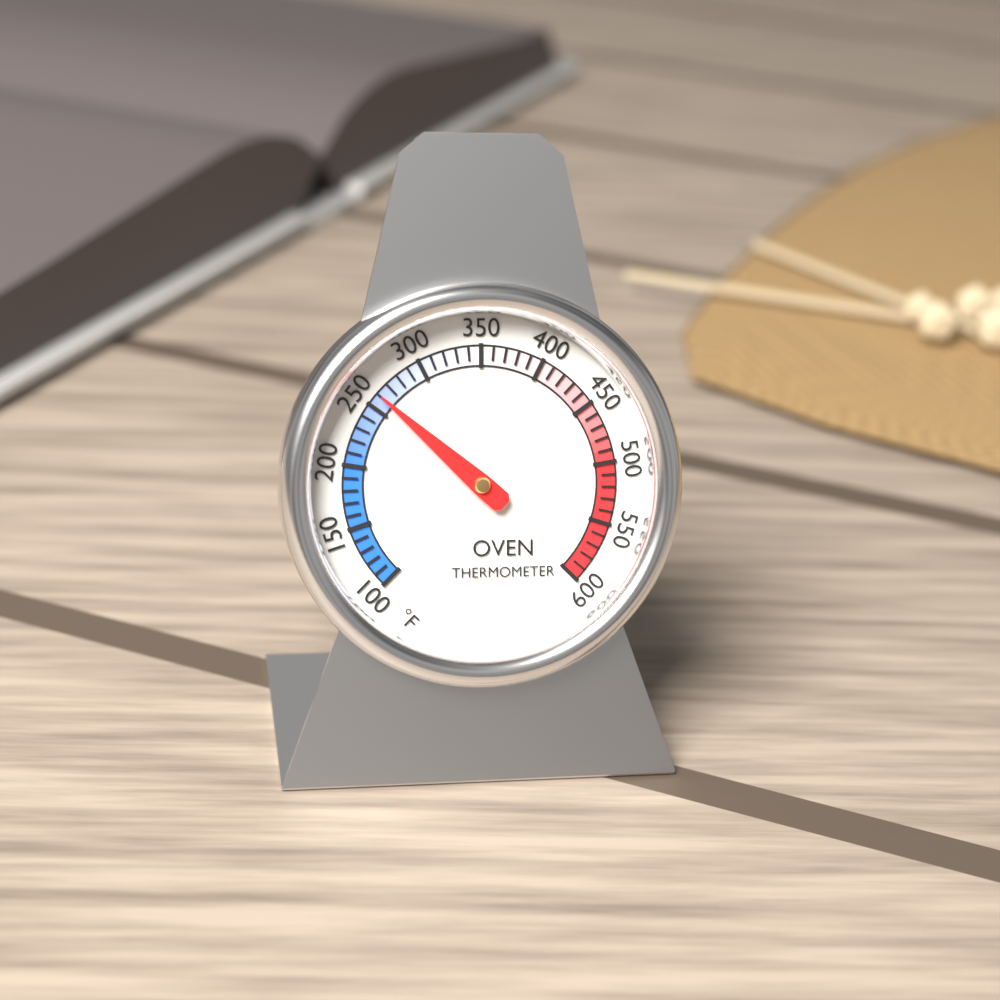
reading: 260 °F
